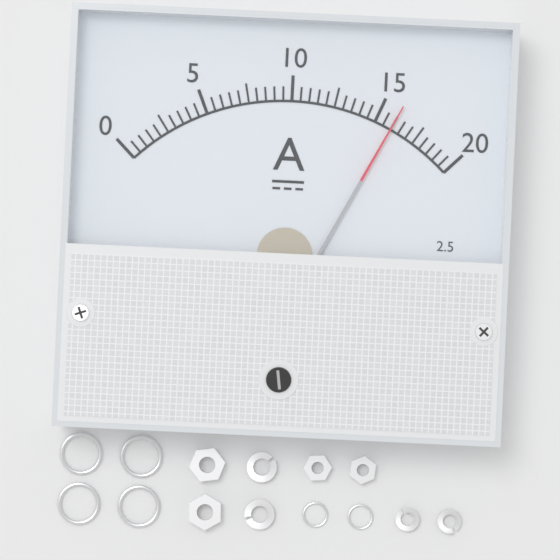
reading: 16.0 A
